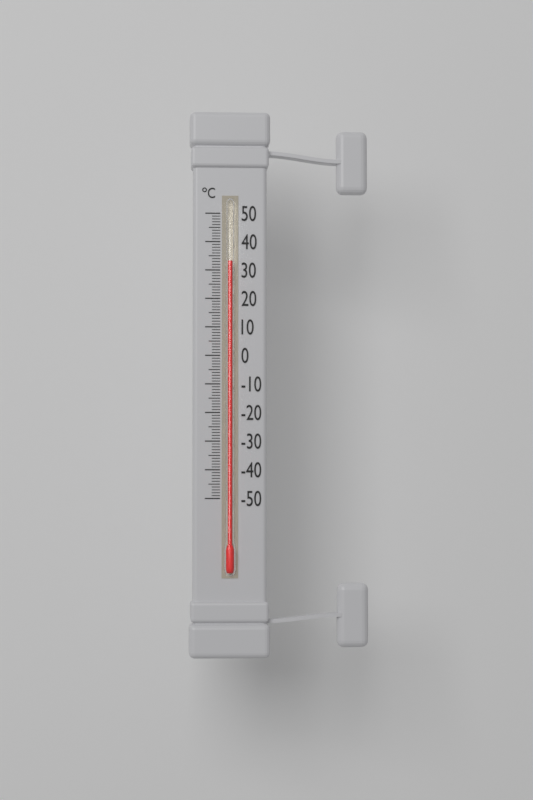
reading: 33 °C
